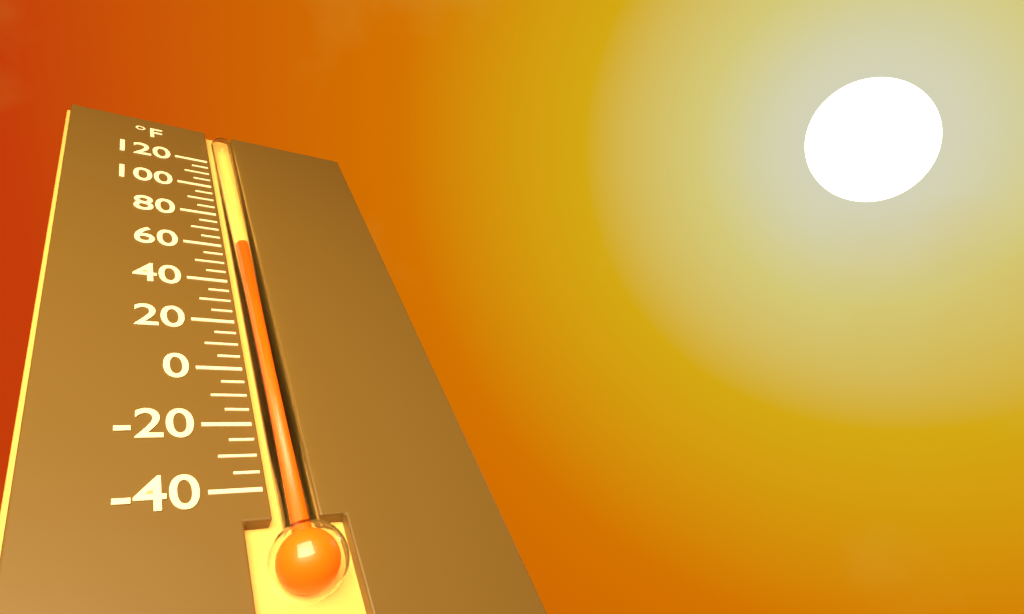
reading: 60 °F
